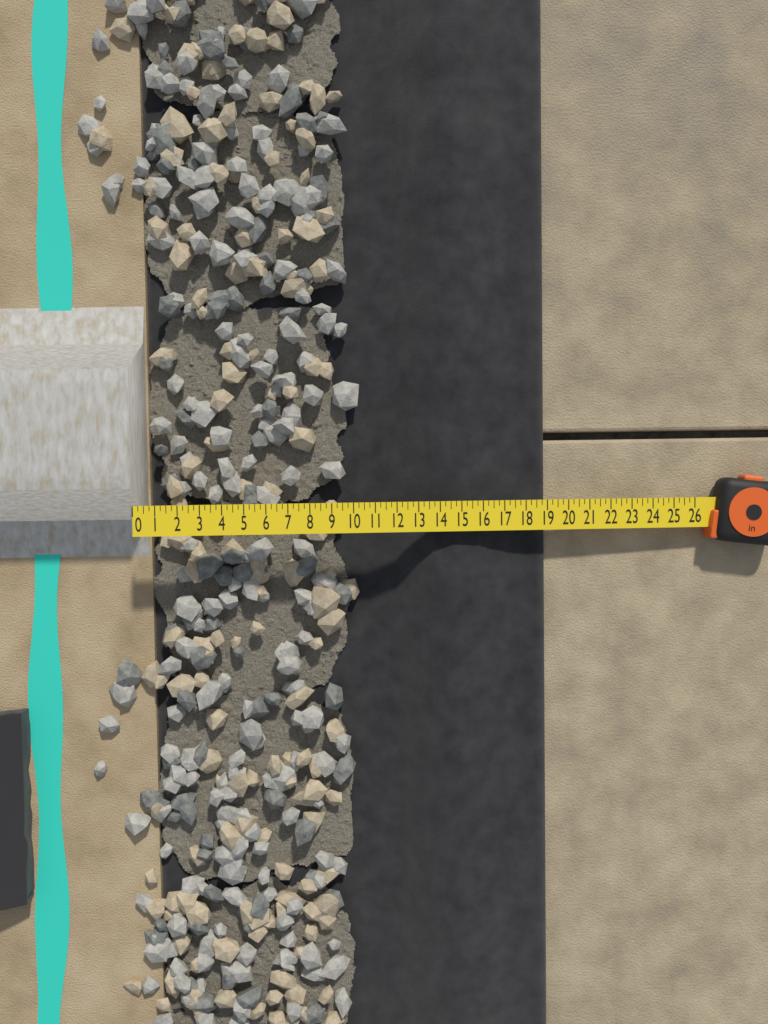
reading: 19.00 in
